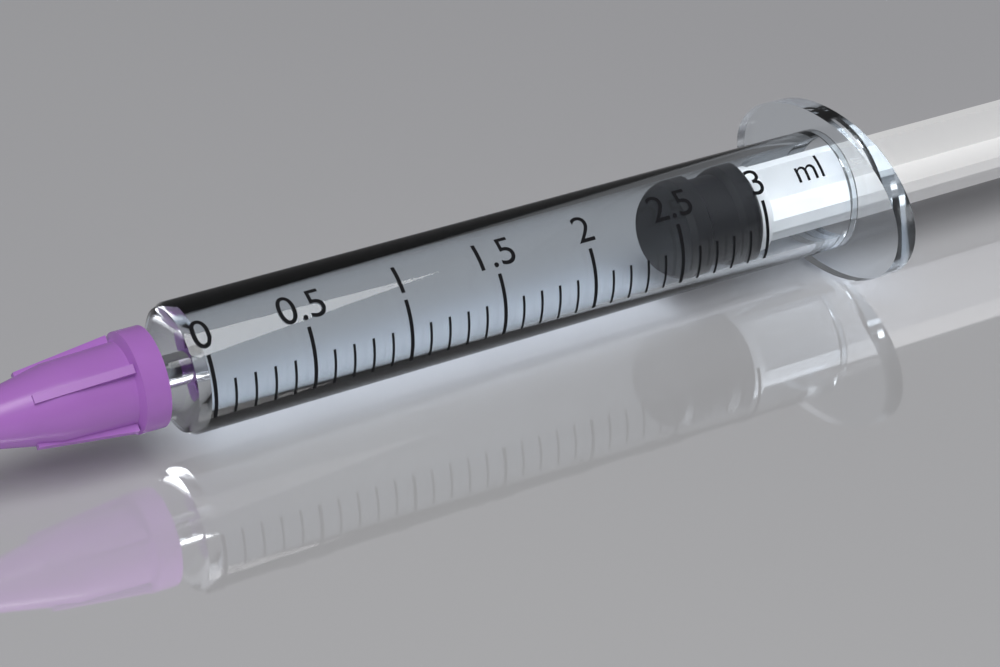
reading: 2.6 ml
